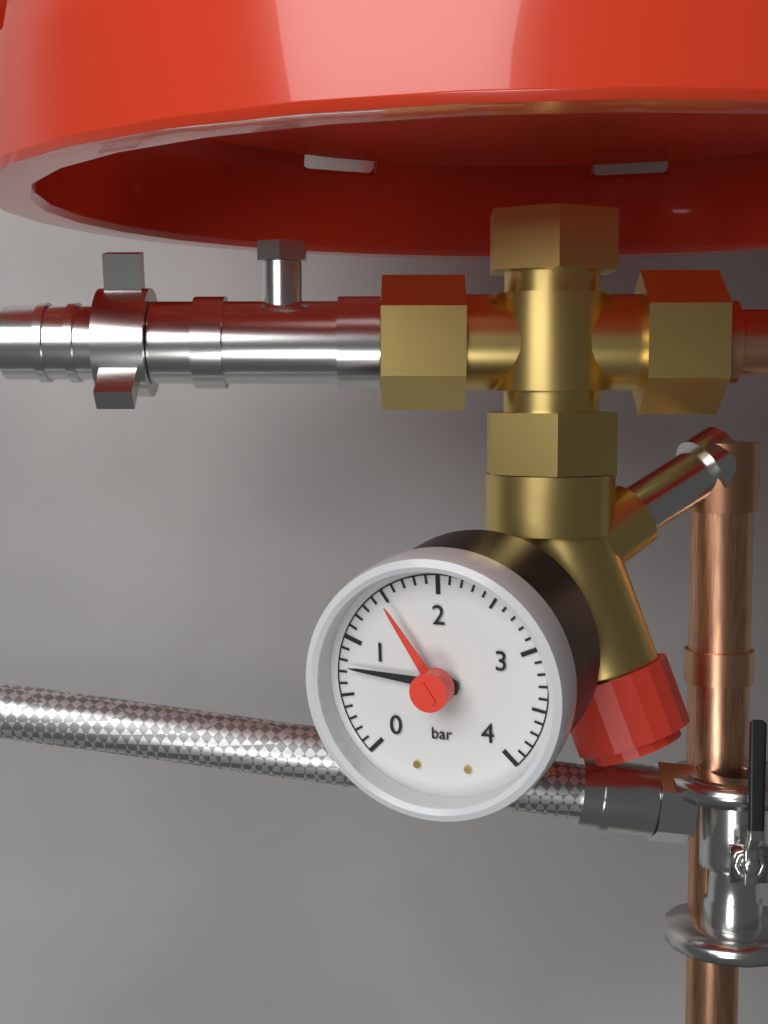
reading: 0.75 bar
